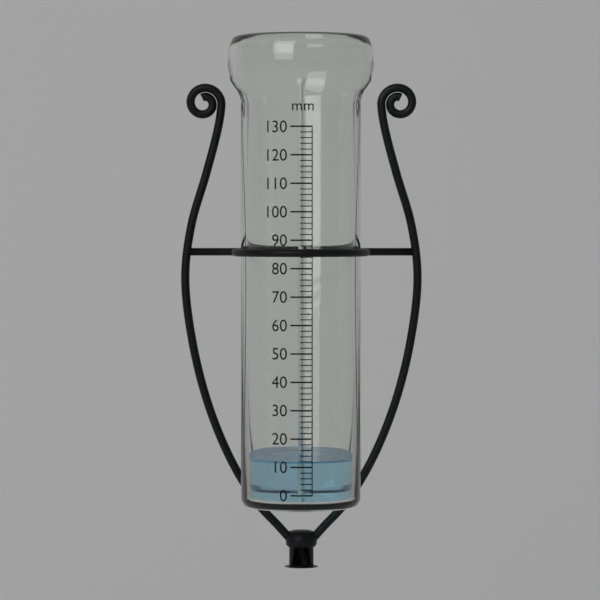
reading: 12 mm
